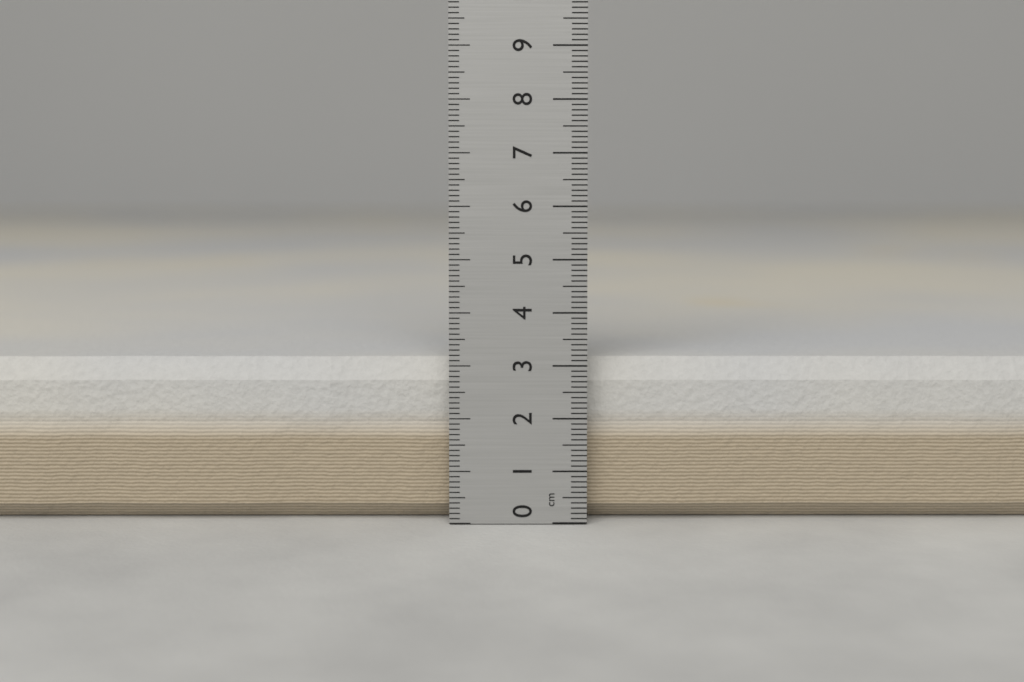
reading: 3.1 cm
